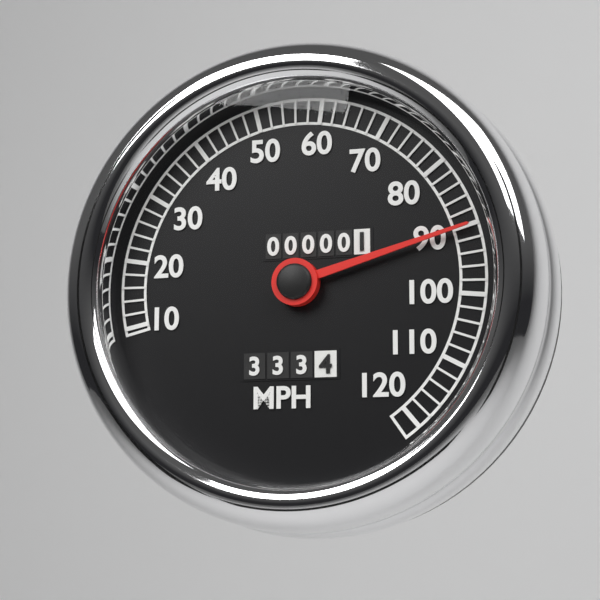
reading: 90 MPH
